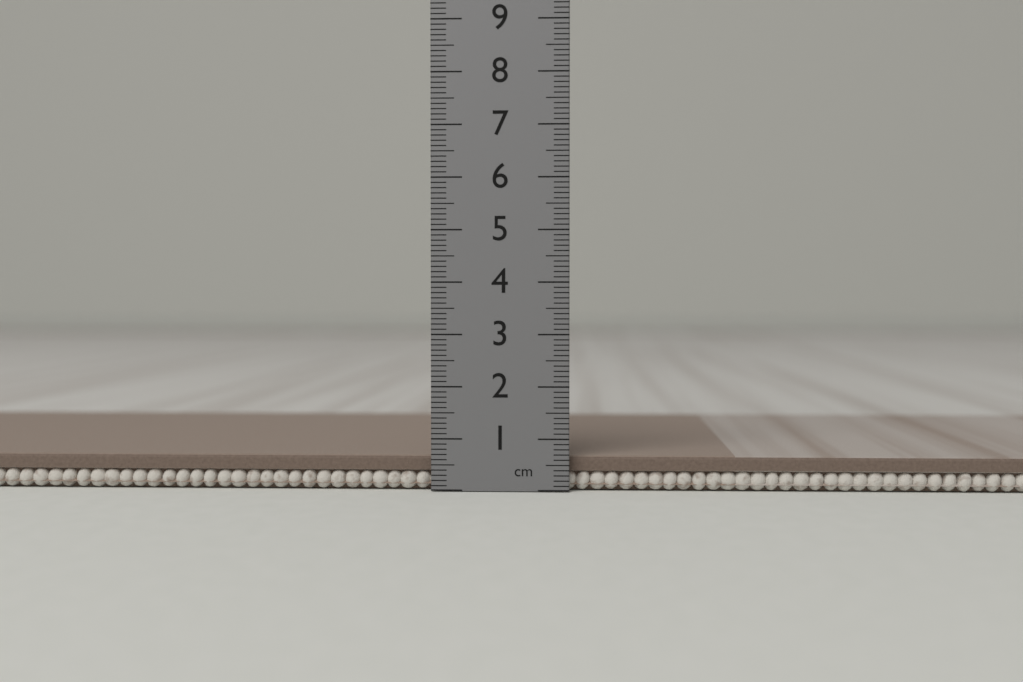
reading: 0.7 cm
